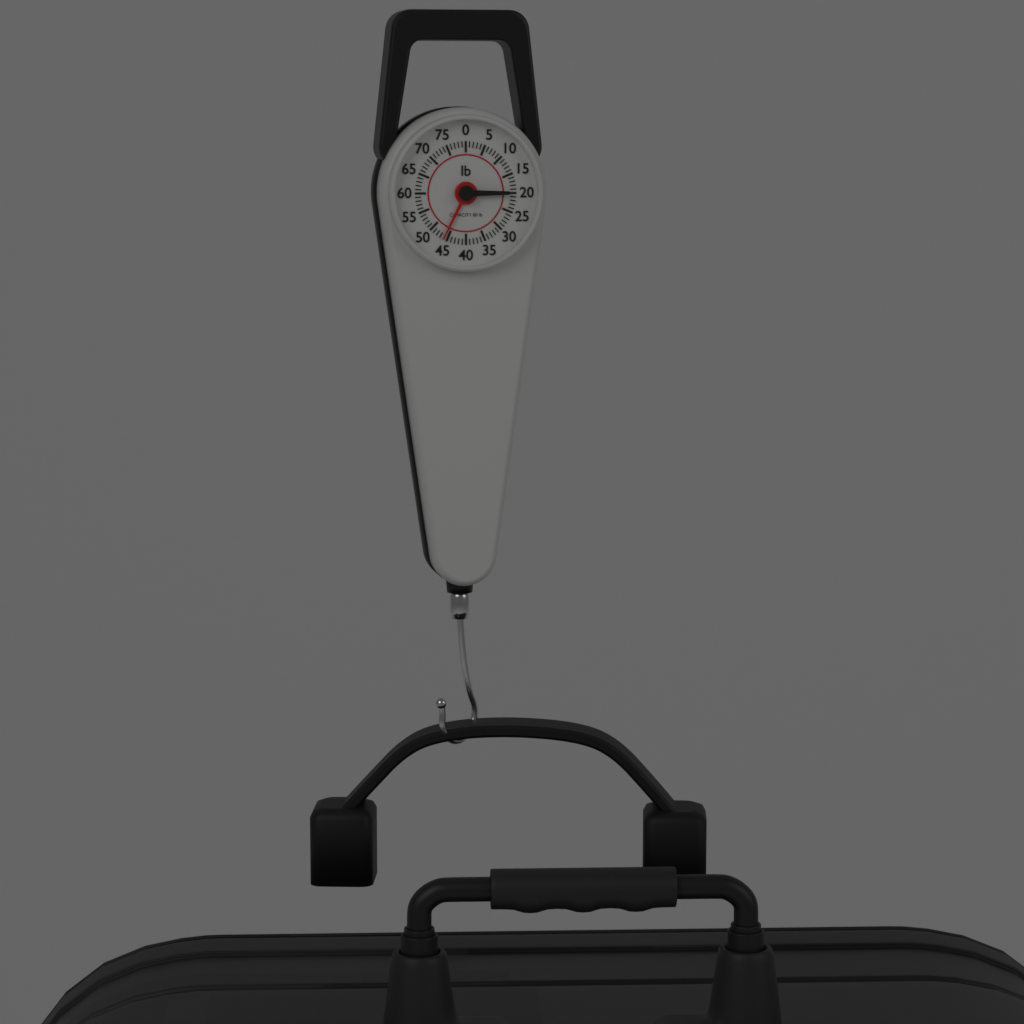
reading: 46 lb
